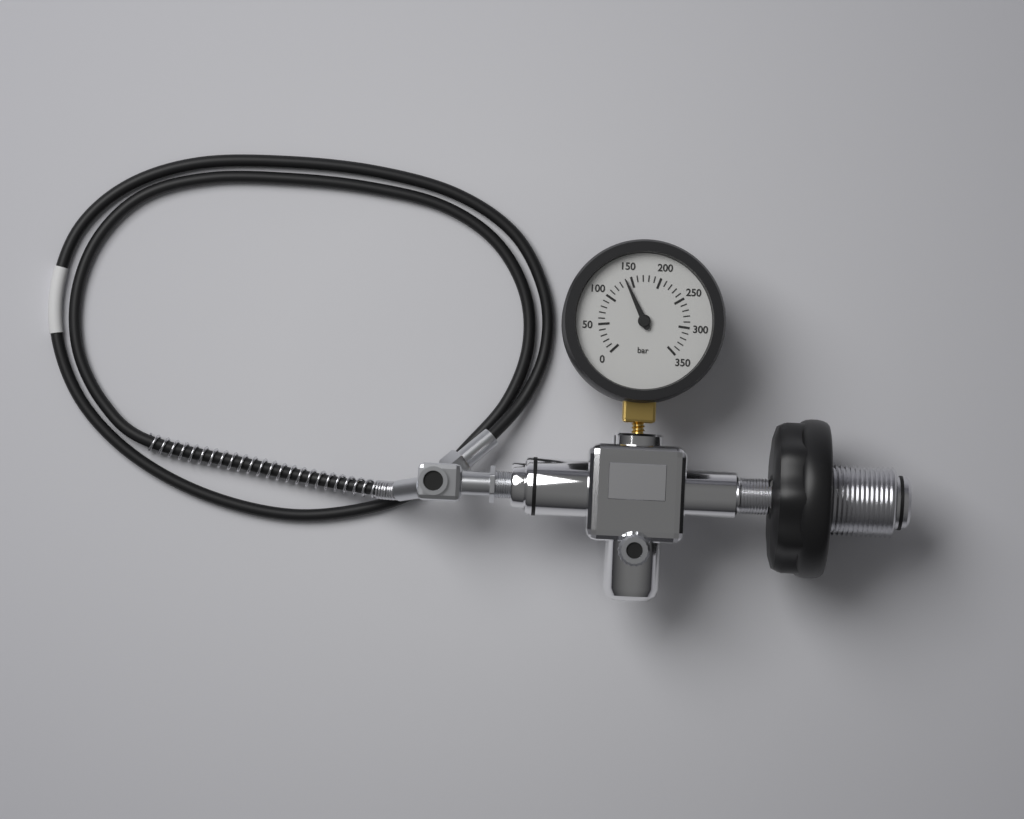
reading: 140 bar
